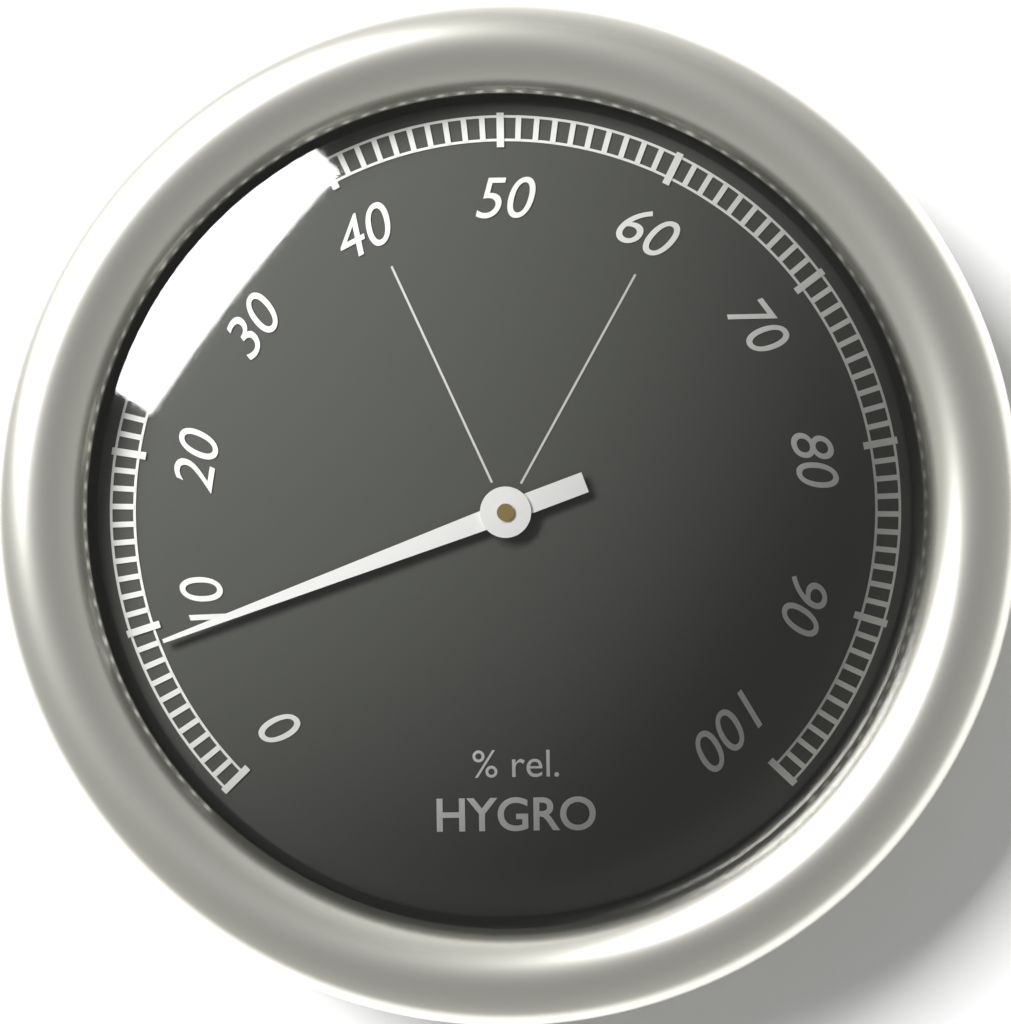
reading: 9 %
